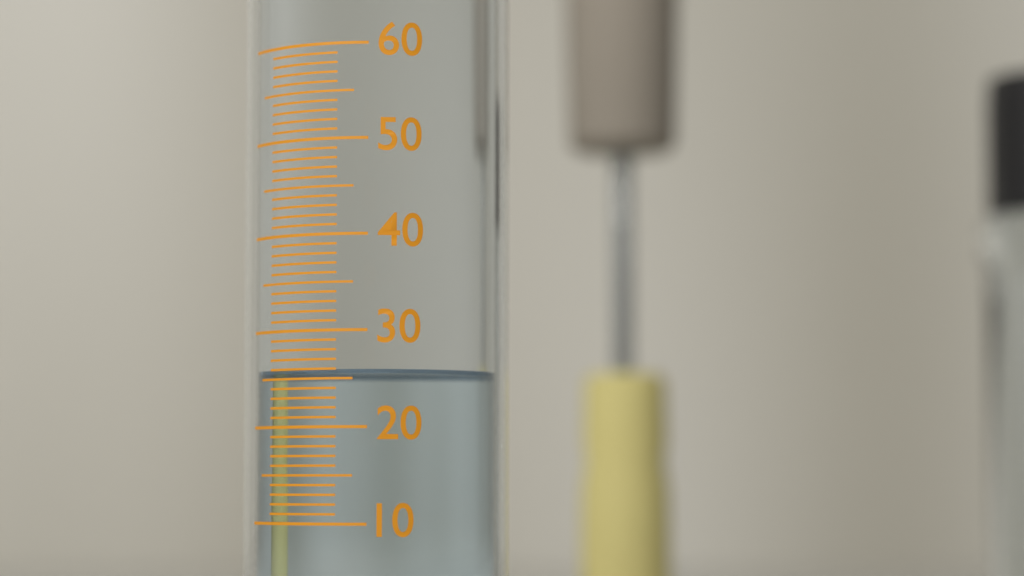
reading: 26 (no unit)
